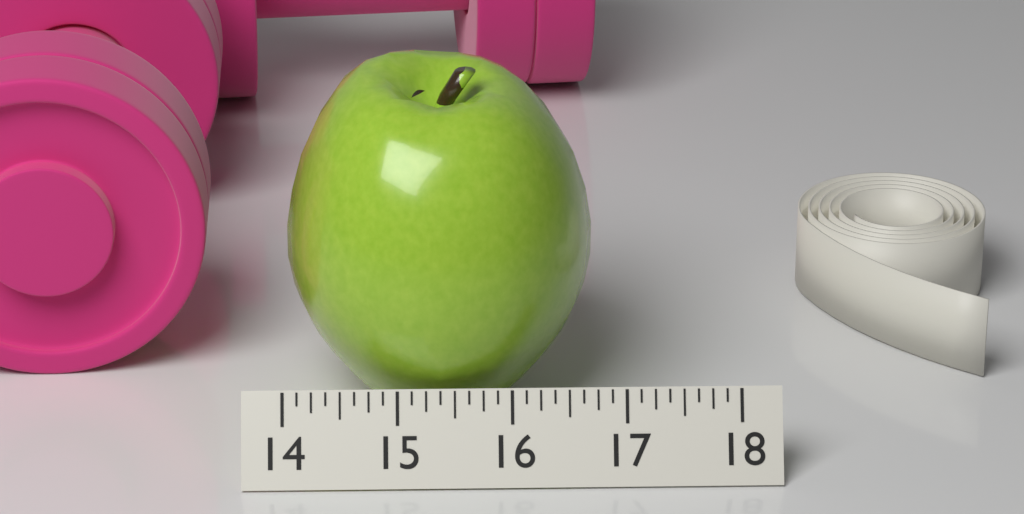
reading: 16.750 (no unit)
